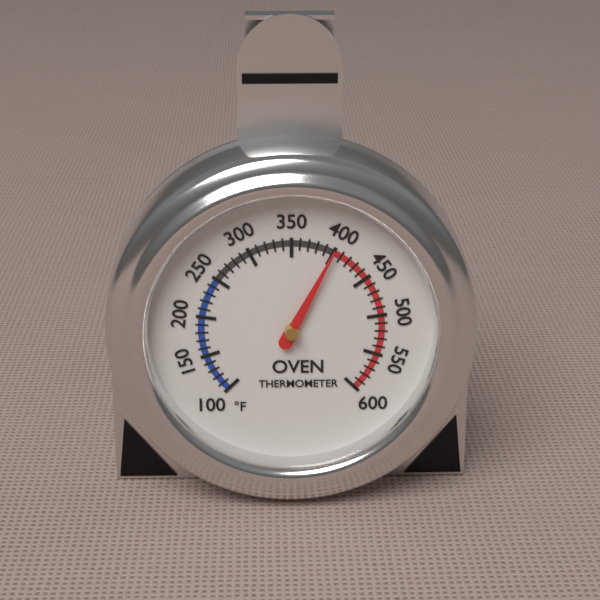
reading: 400 °F
